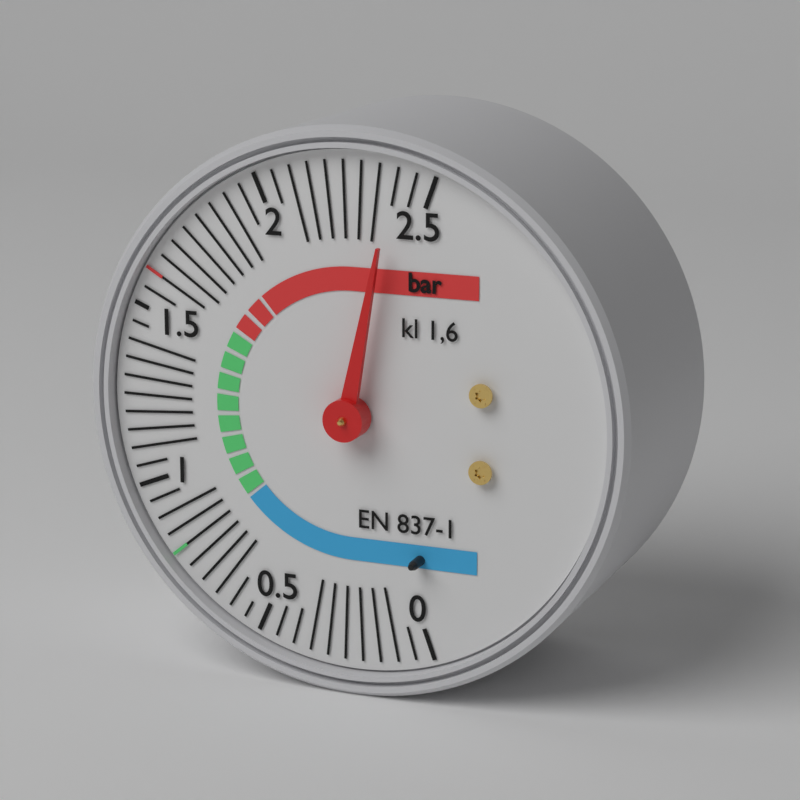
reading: 2.40 bar
